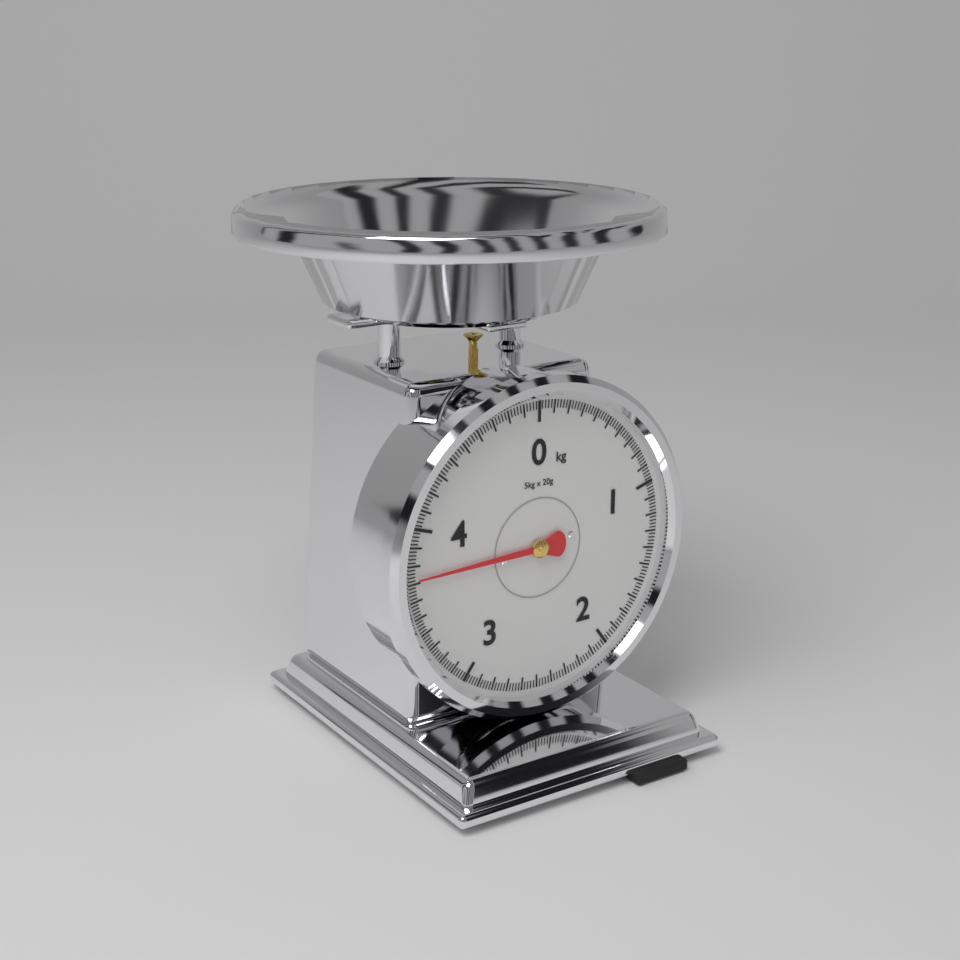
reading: 3.72 kg
